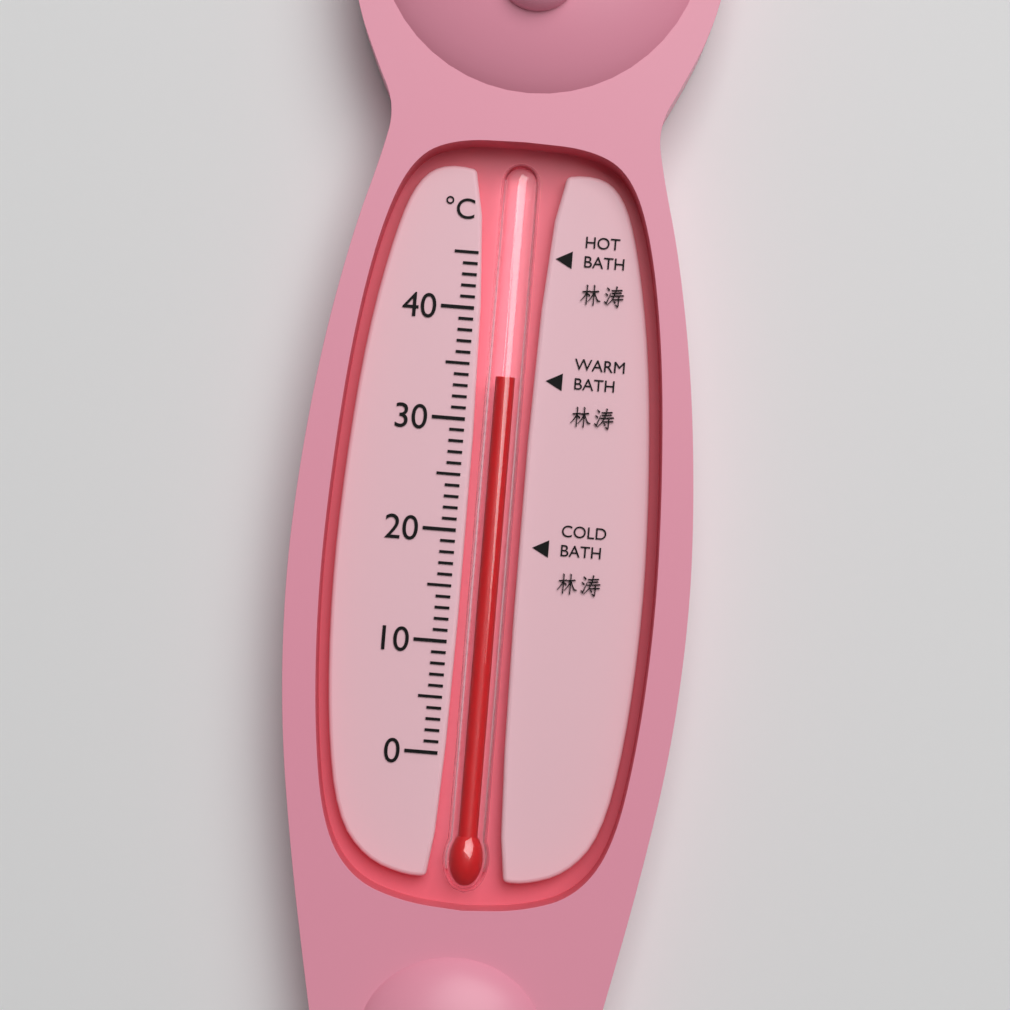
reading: 34 °C
